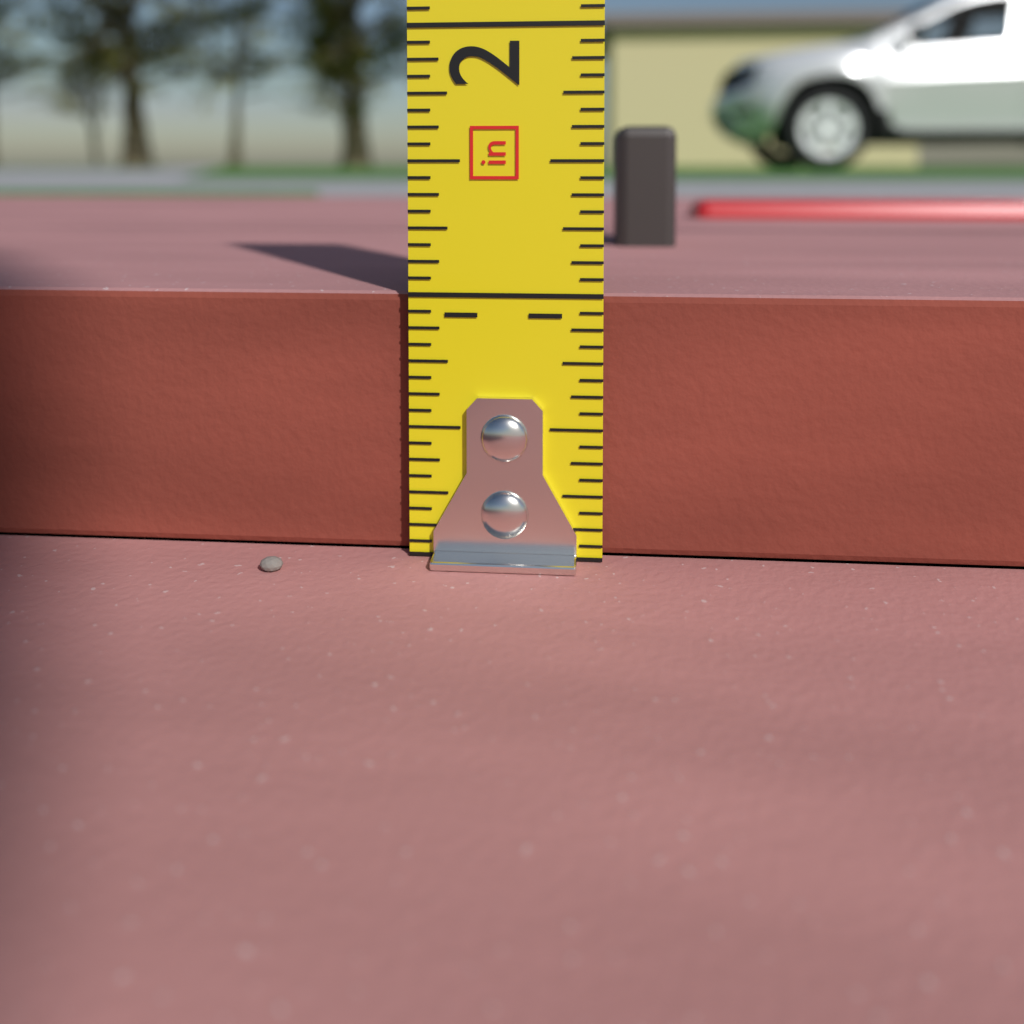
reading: 1.0000 in
